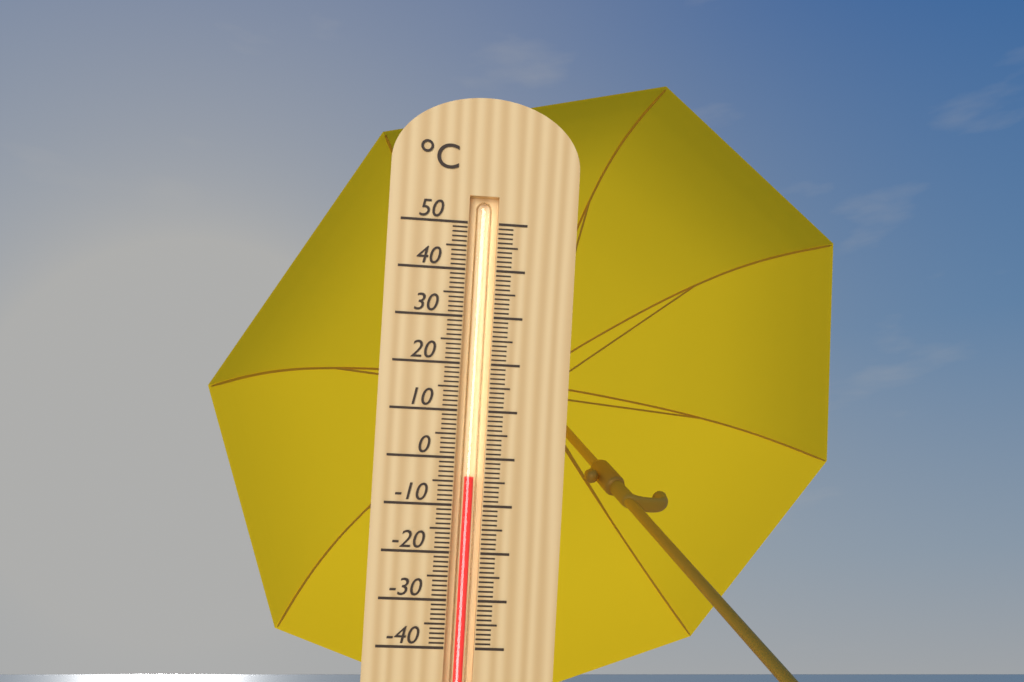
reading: -4 °C
